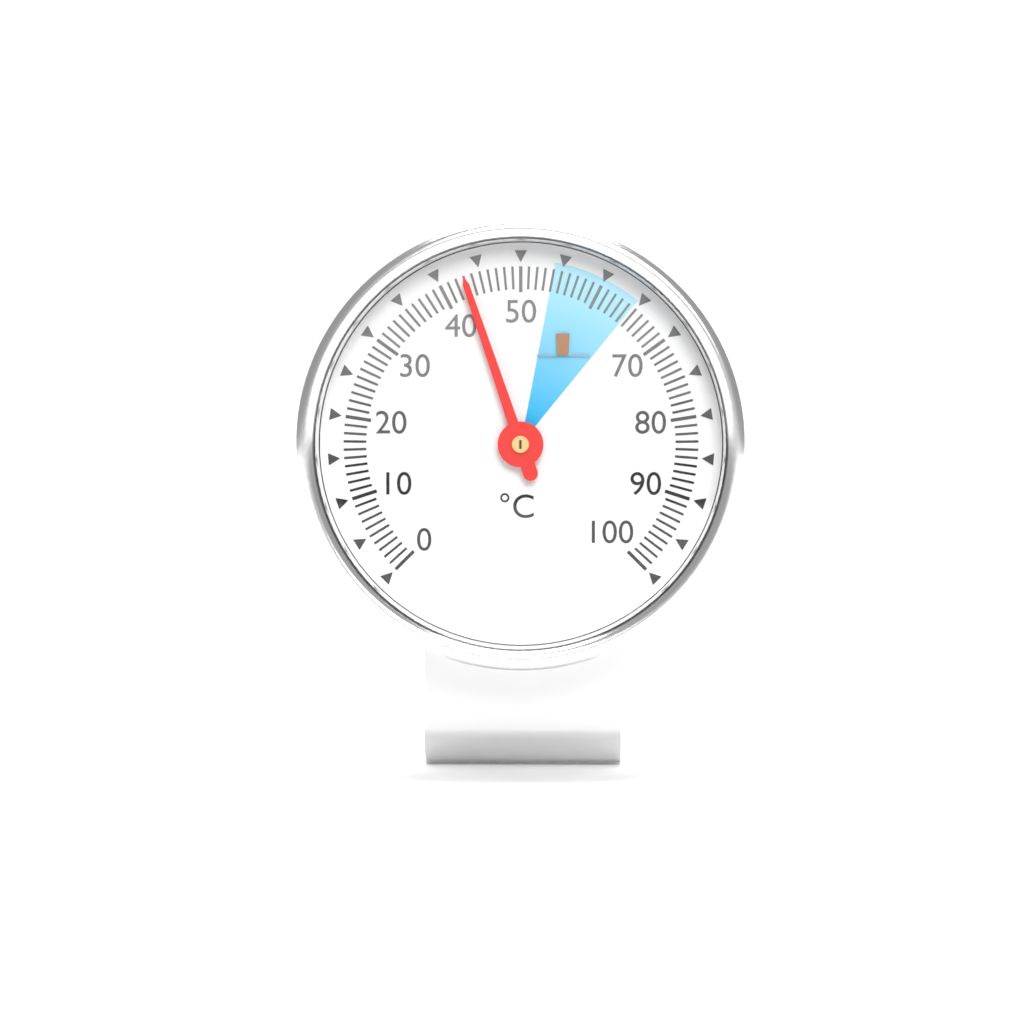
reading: 43 °C
